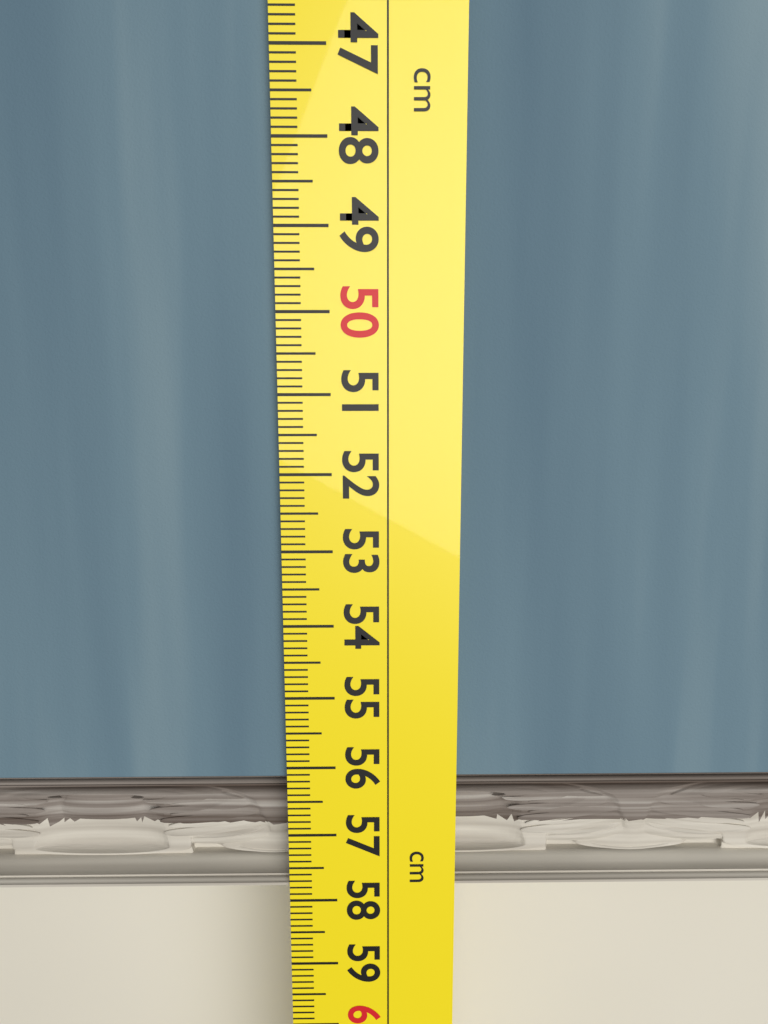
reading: 57.8 cm
